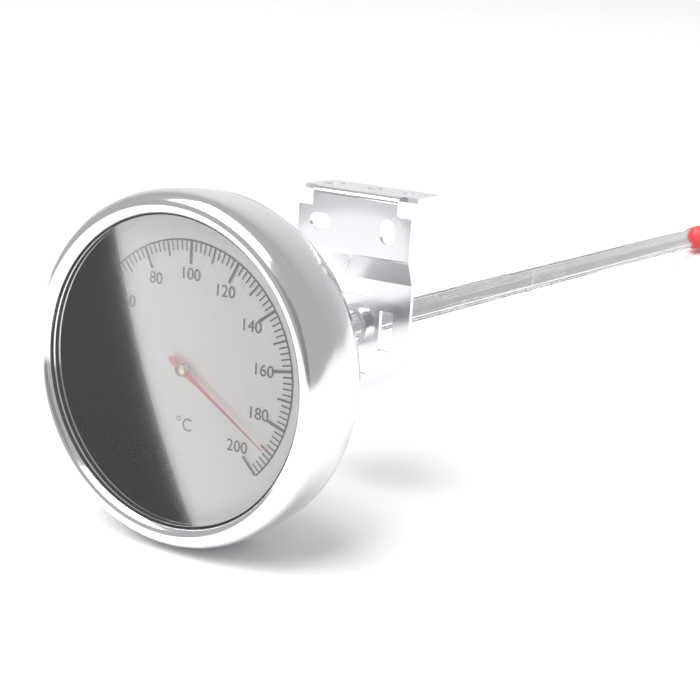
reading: 190 °C
